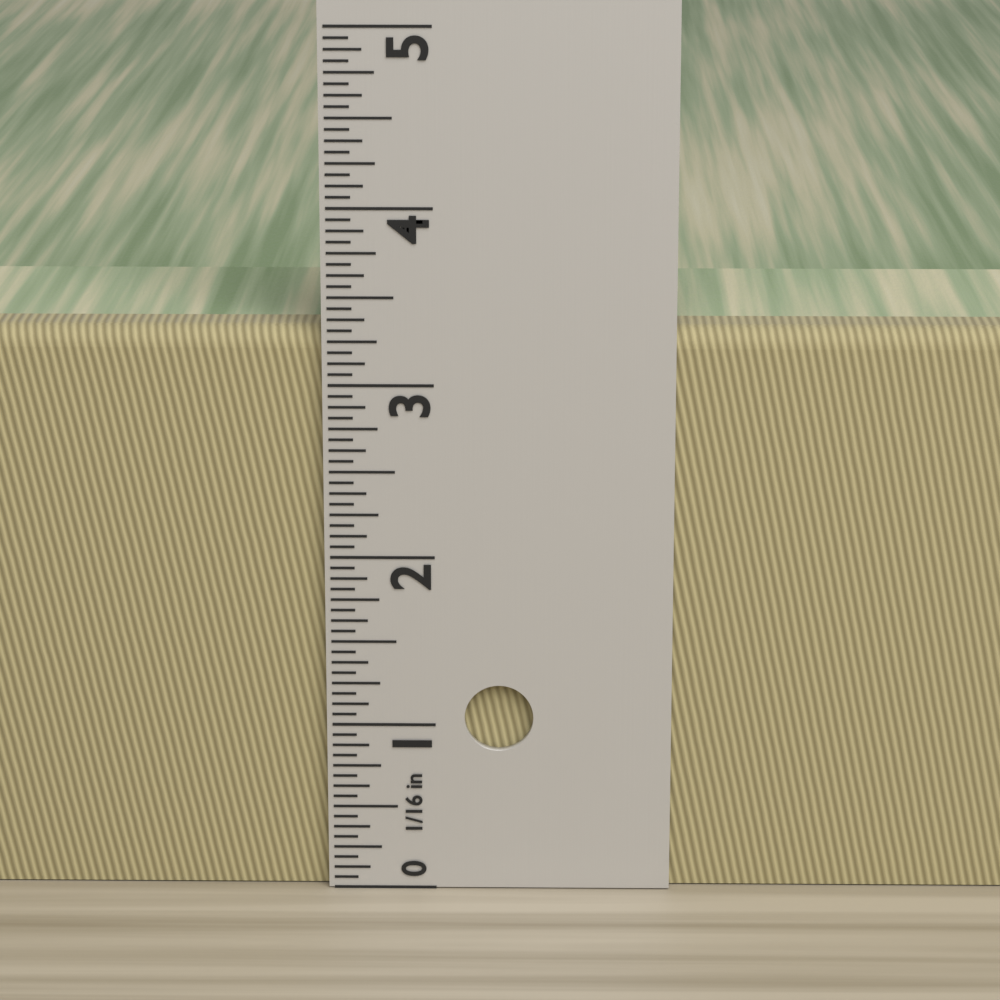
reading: 3.3125 in
